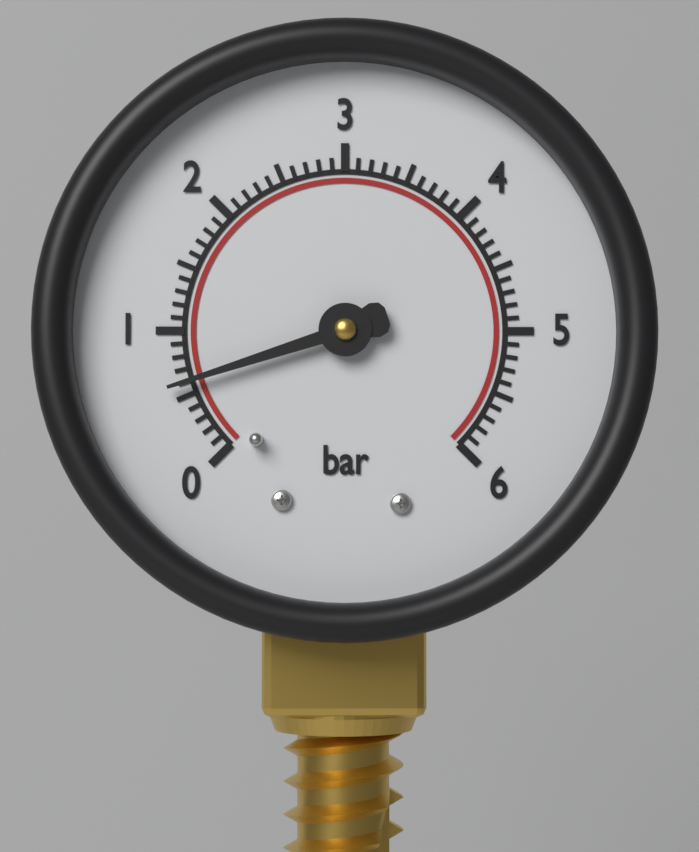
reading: 0.6 bar
